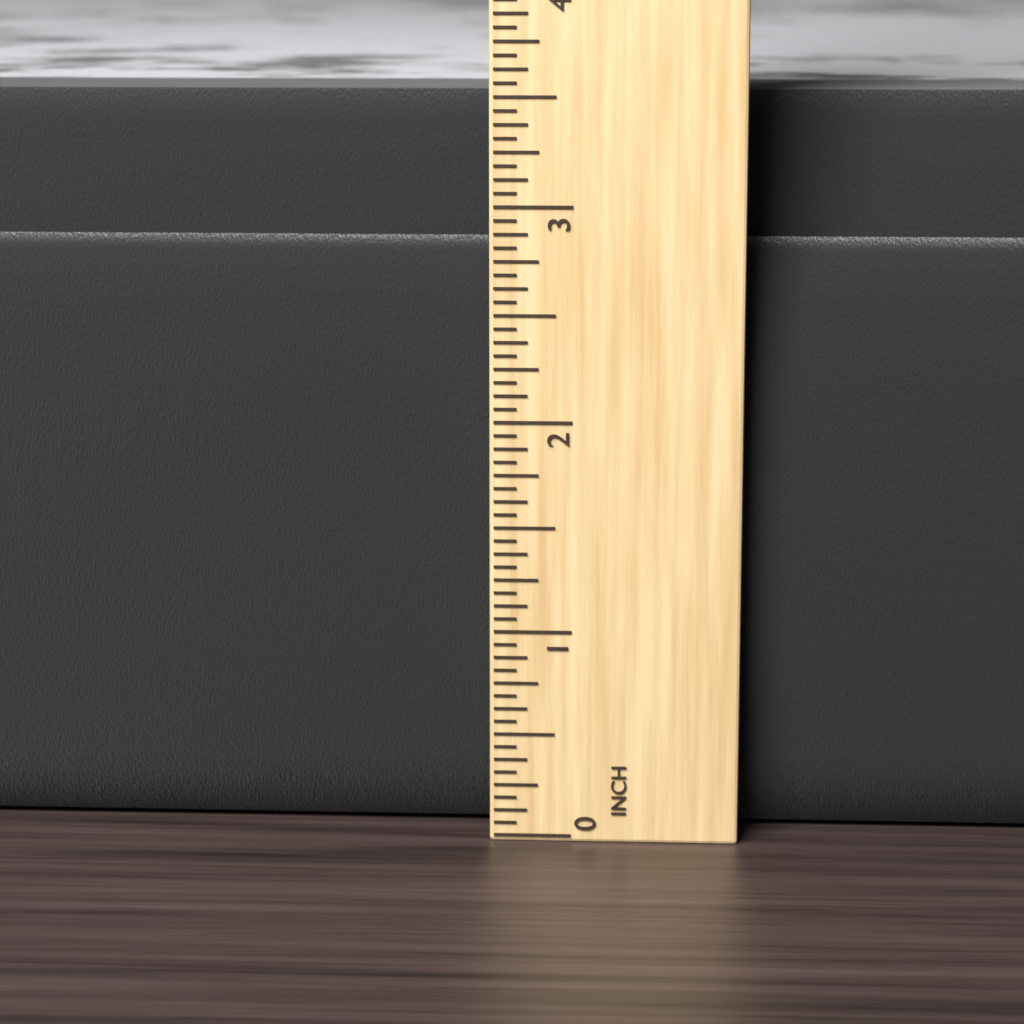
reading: 3.5000 in
